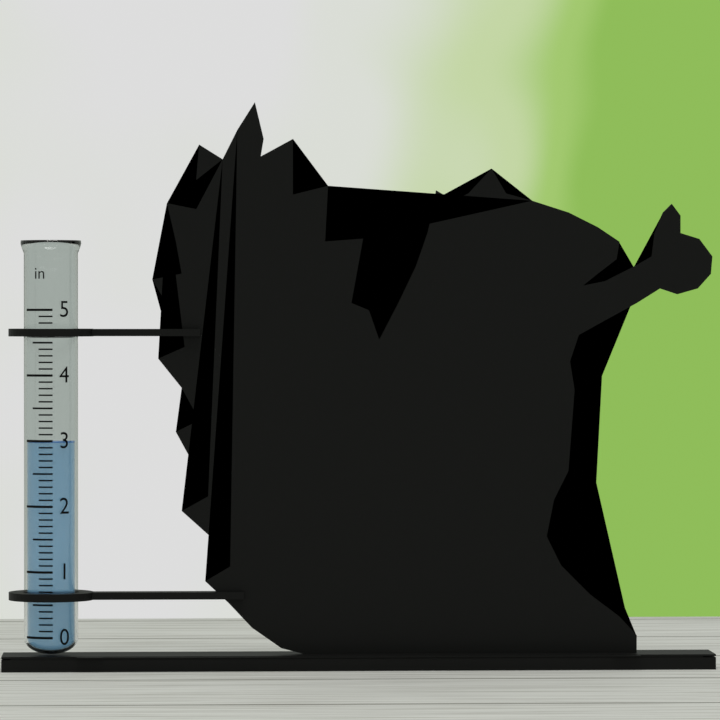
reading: 3.0 in
